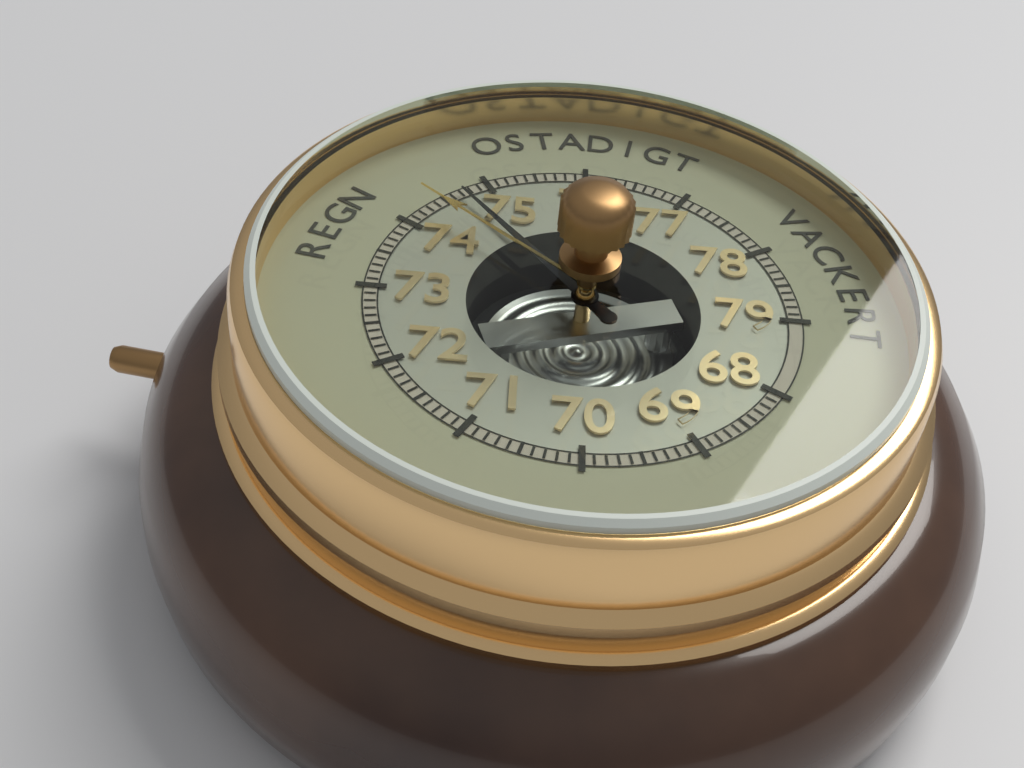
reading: 74.7 (no unit)
